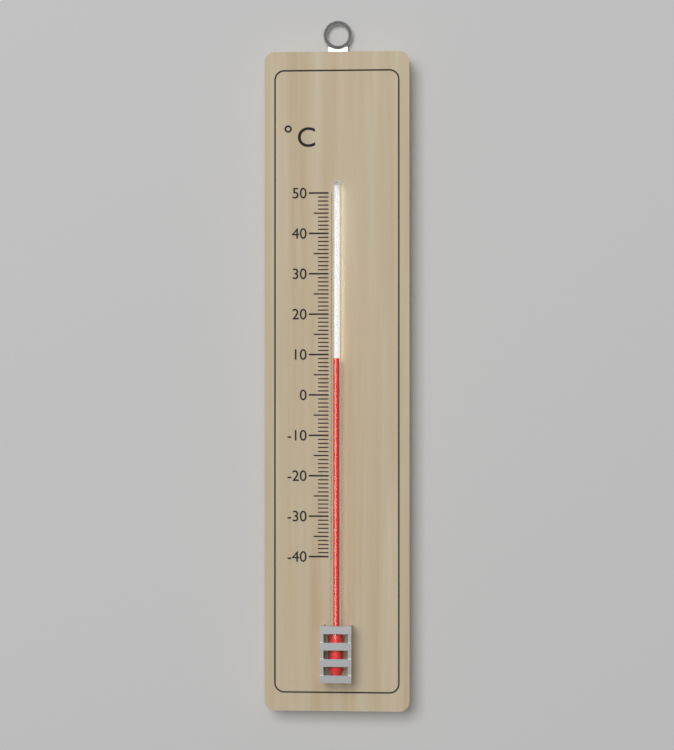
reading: 9 °C
